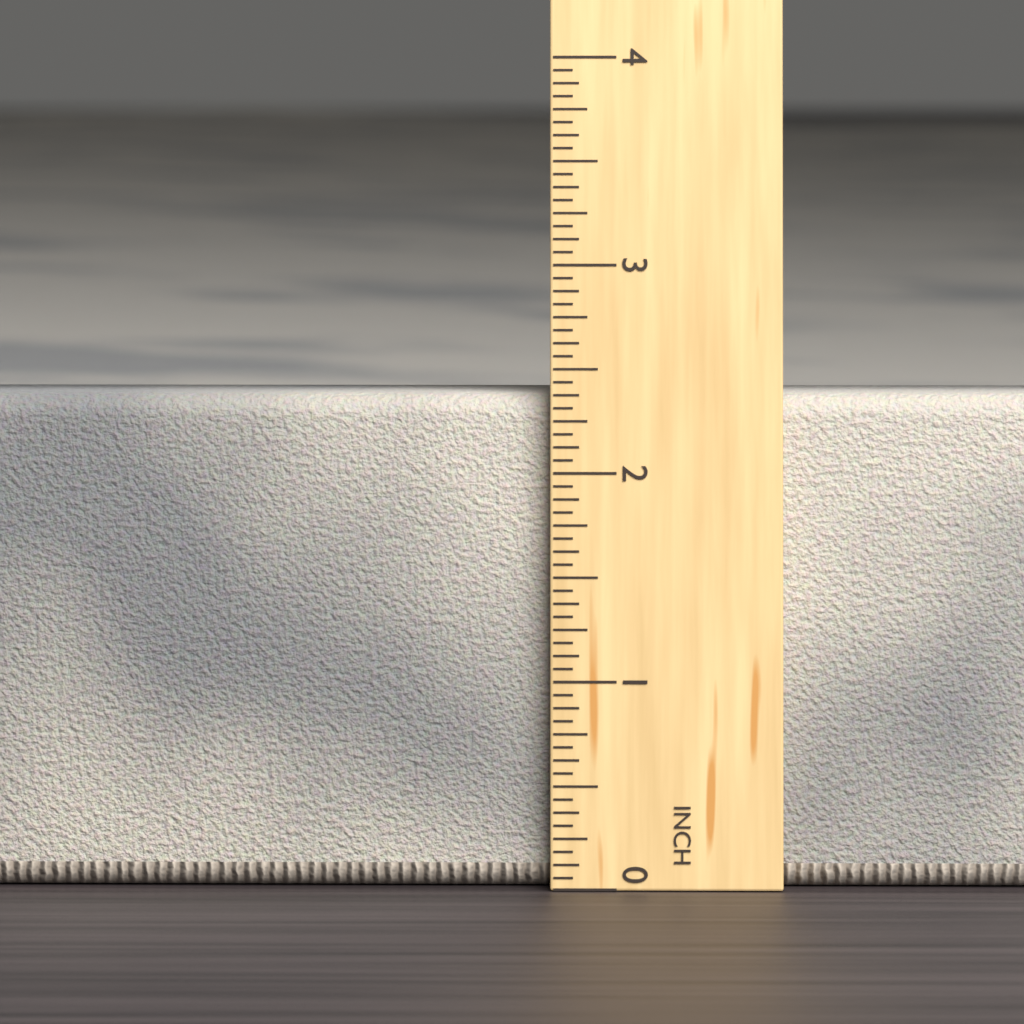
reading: 2.3750 in
